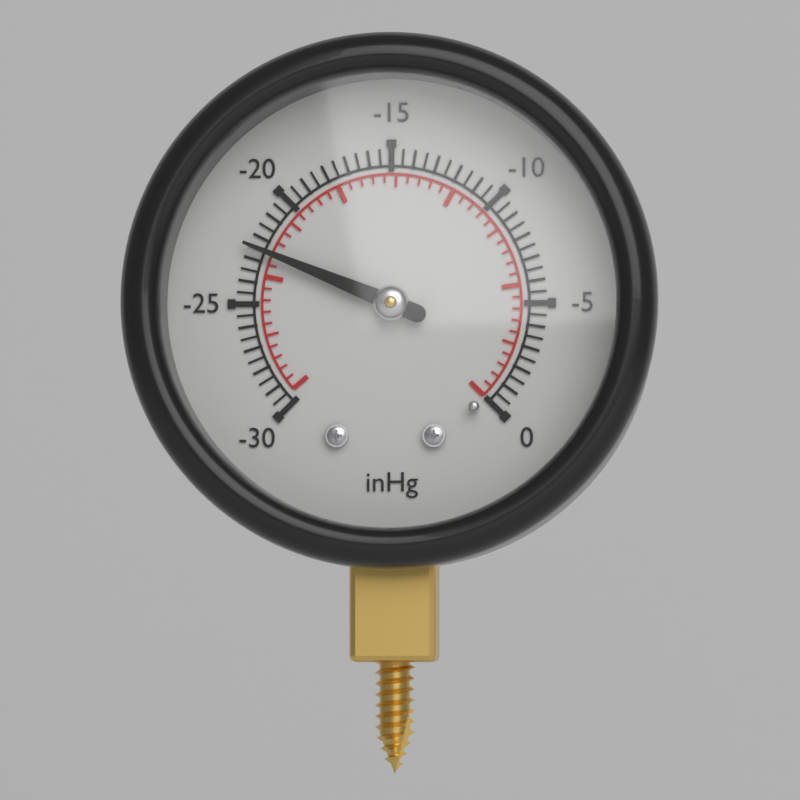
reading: -22.5 inHg
